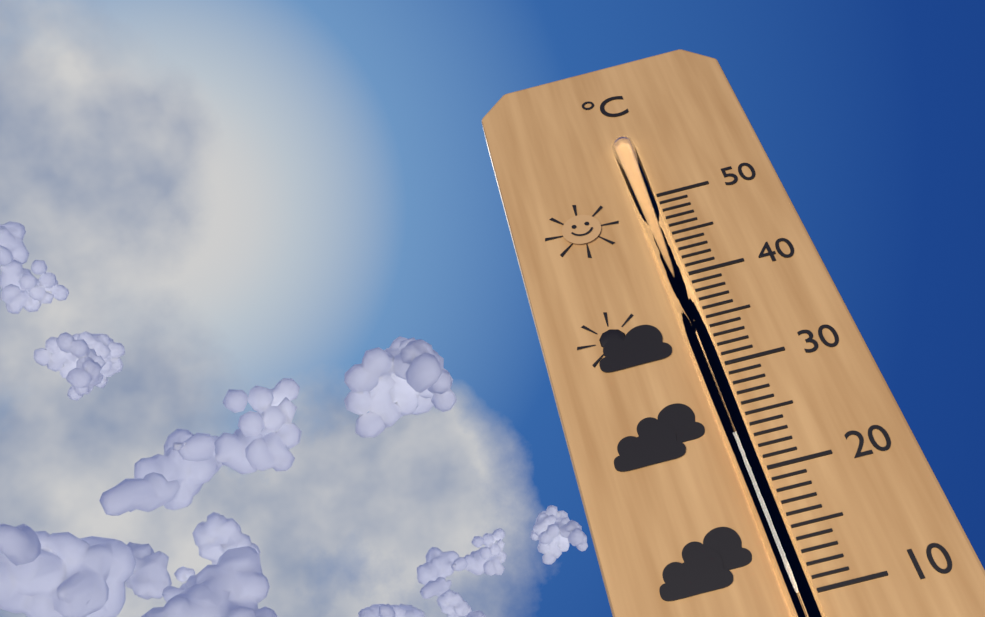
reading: 33 °C
